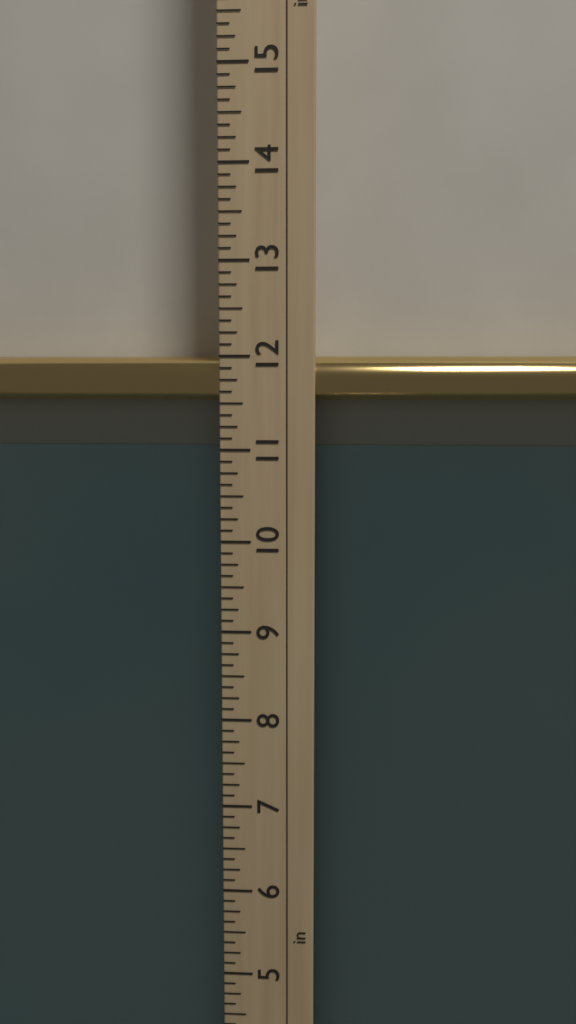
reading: 12.000 in
